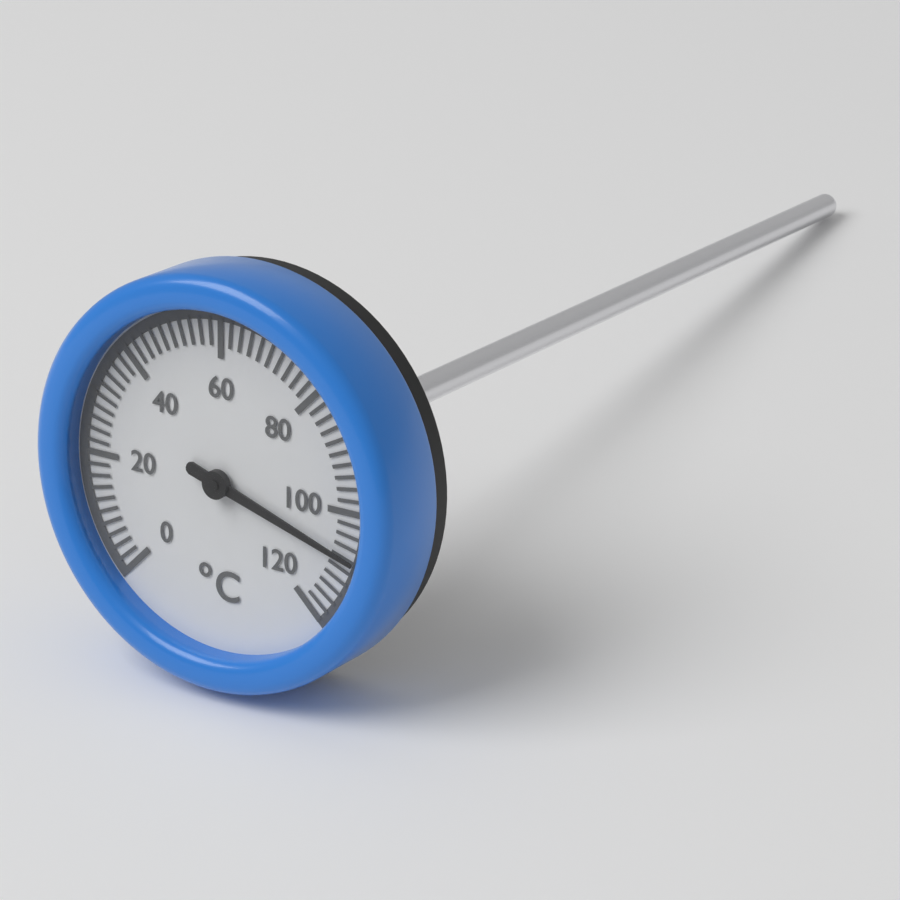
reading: 108 °C
